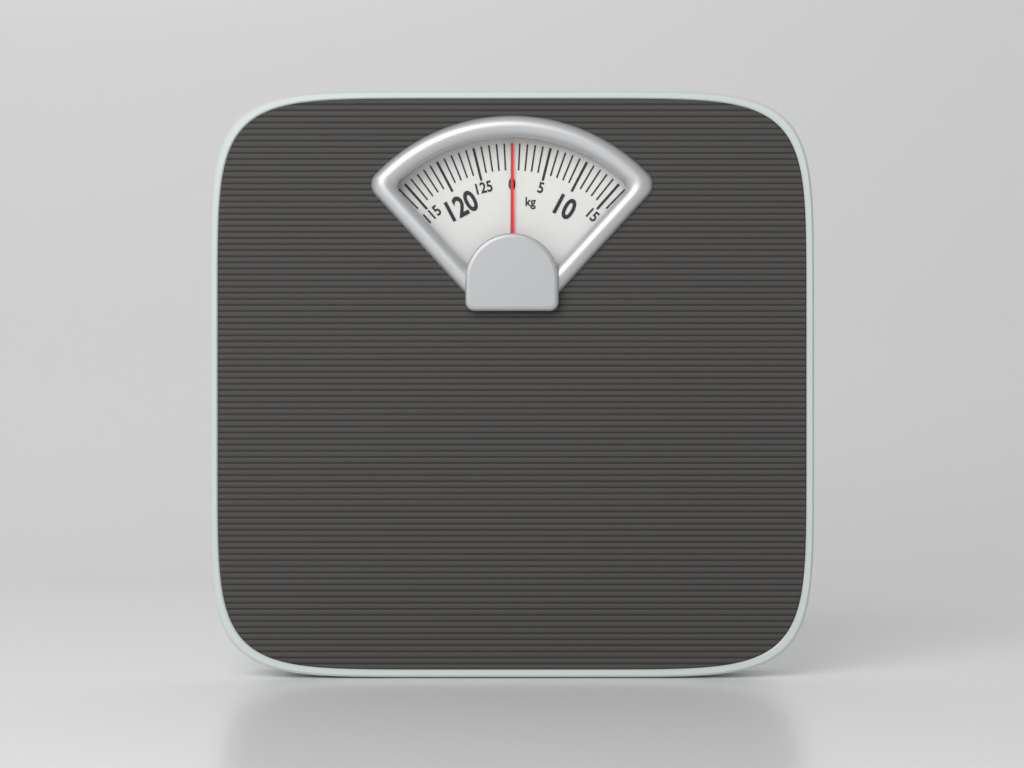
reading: 0 kg
